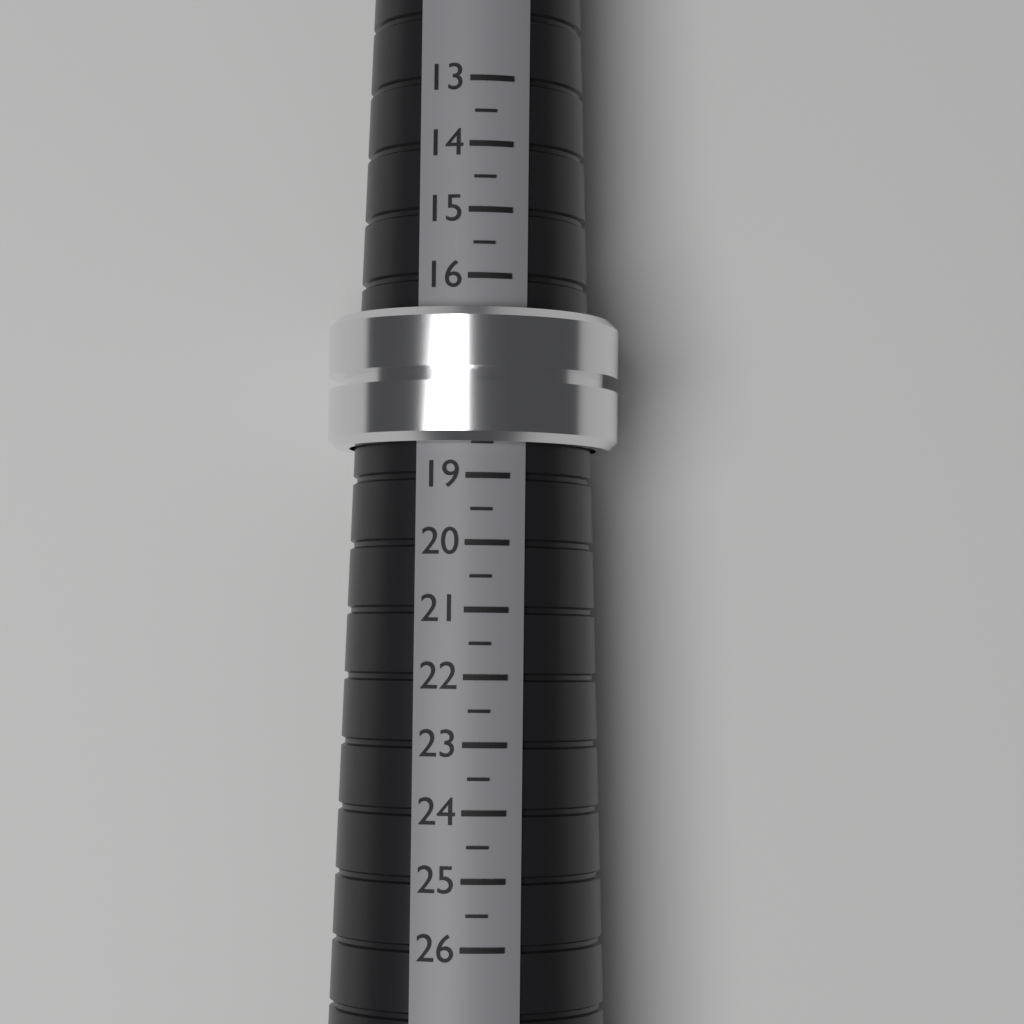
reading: 18.5 (no unit)
